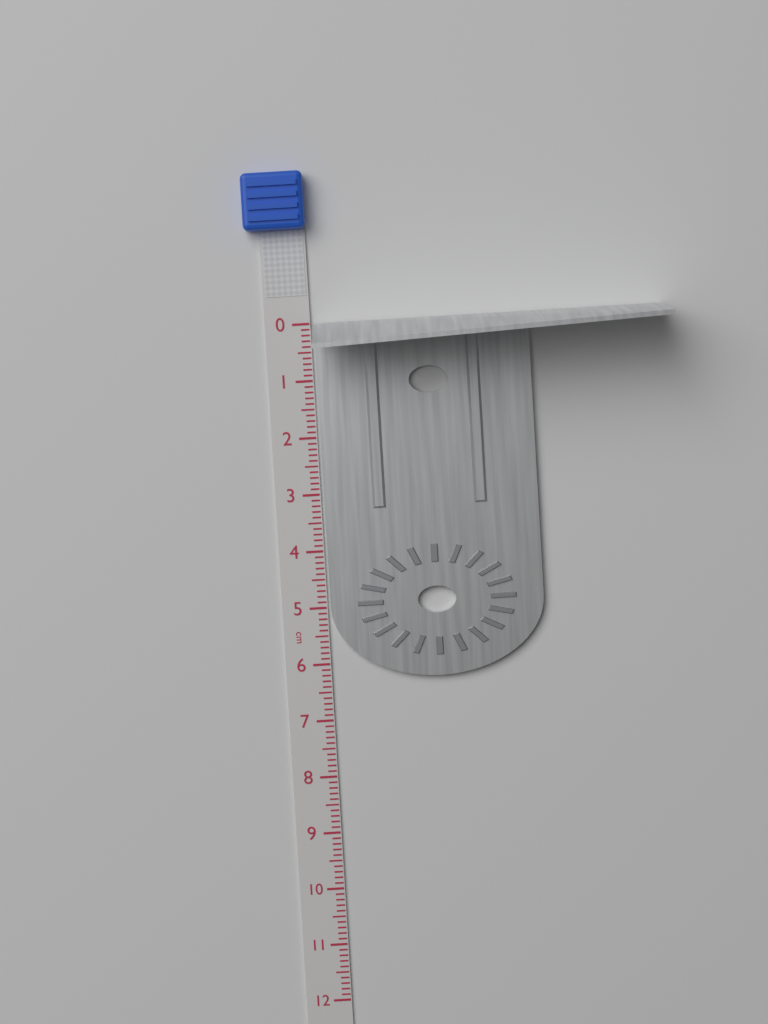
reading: 6.3 cm
